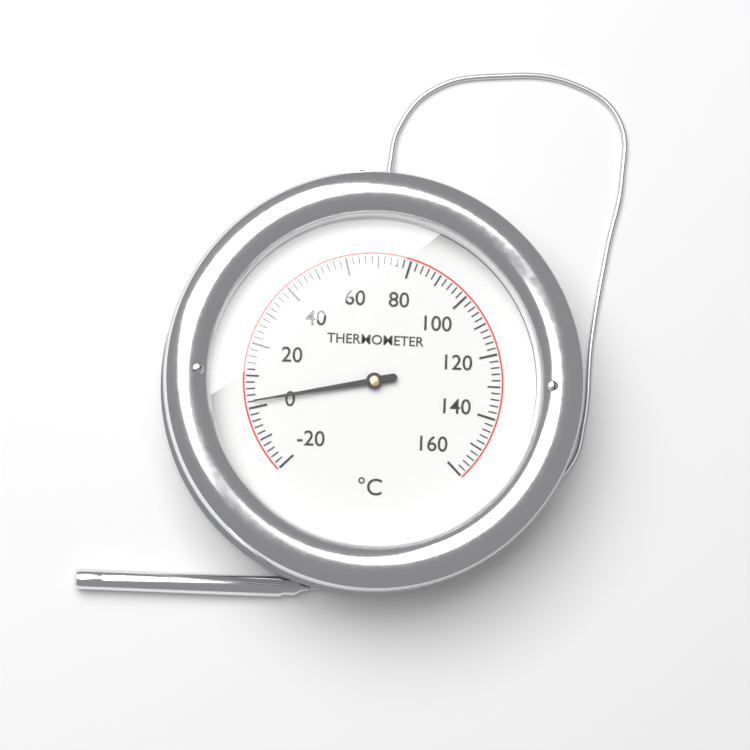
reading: 2 °C
